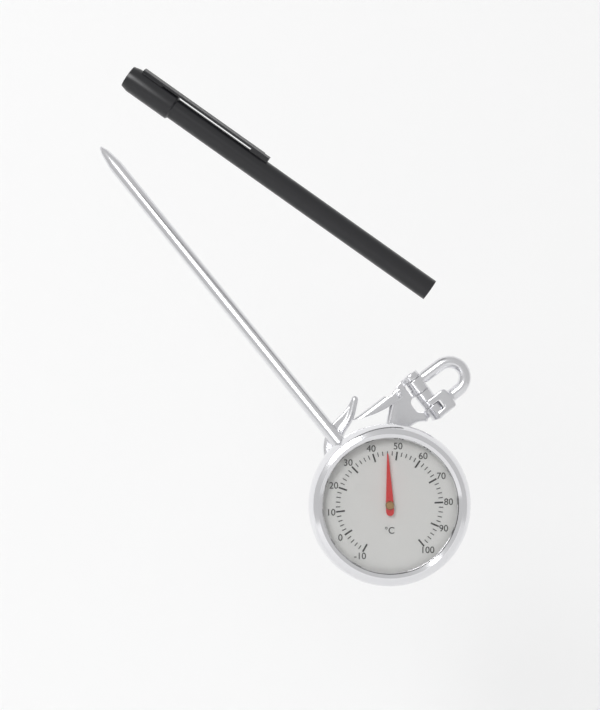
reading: 46 °C
